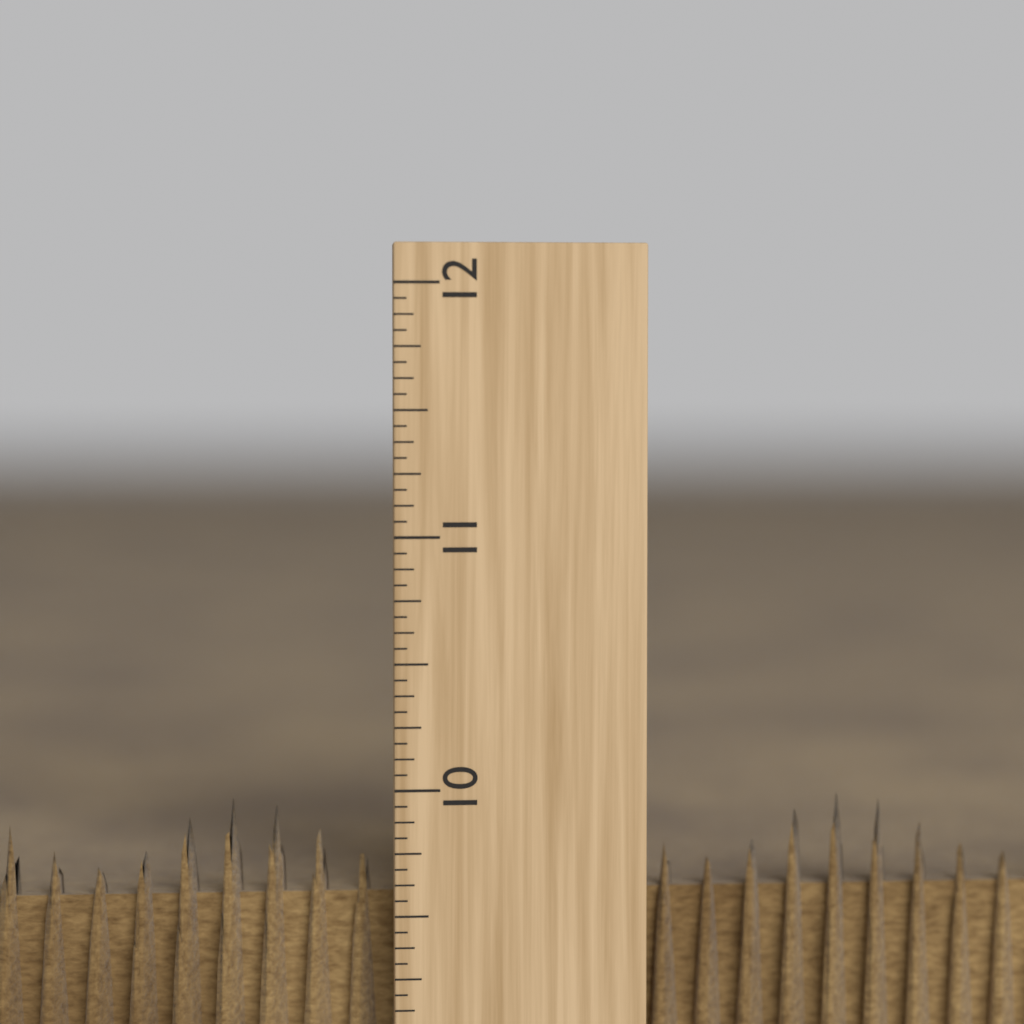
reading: 9.9375 inch
